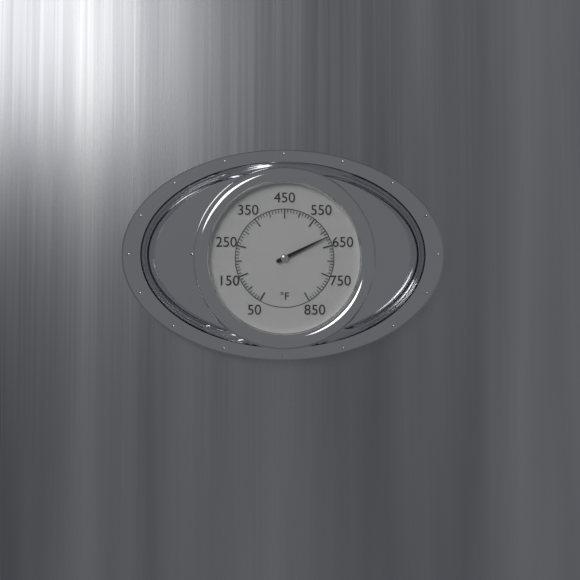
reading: 620 °F
